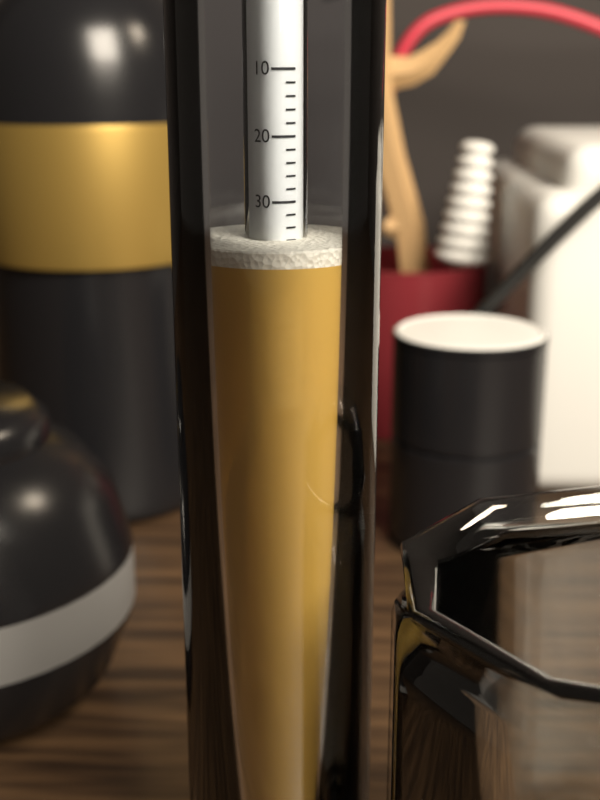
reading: 36 (no unit)
